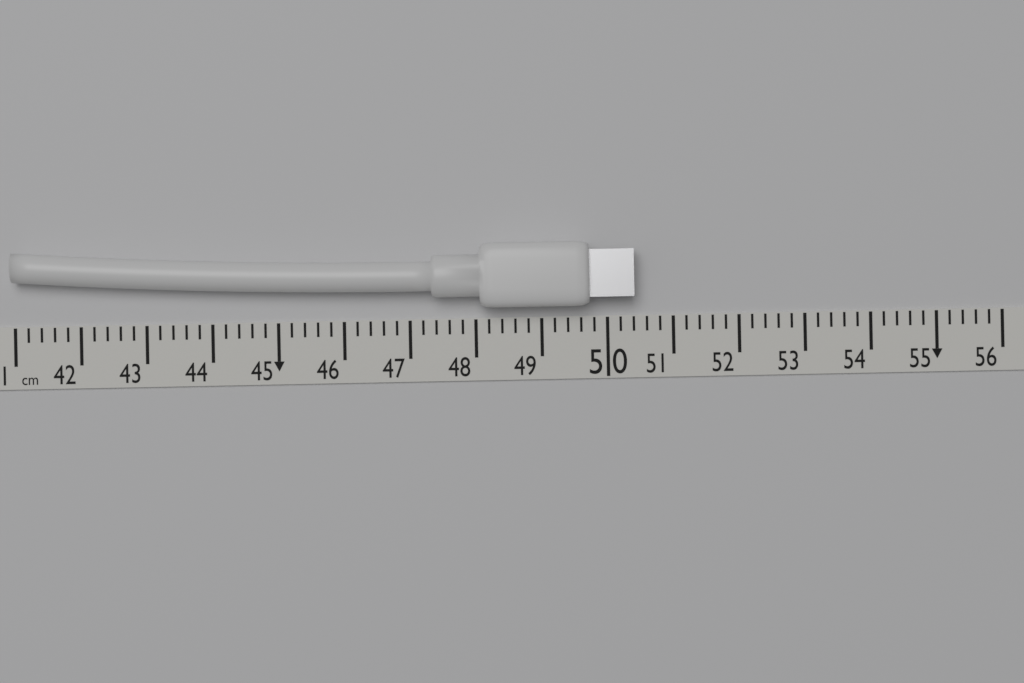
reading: 50.4 cm
